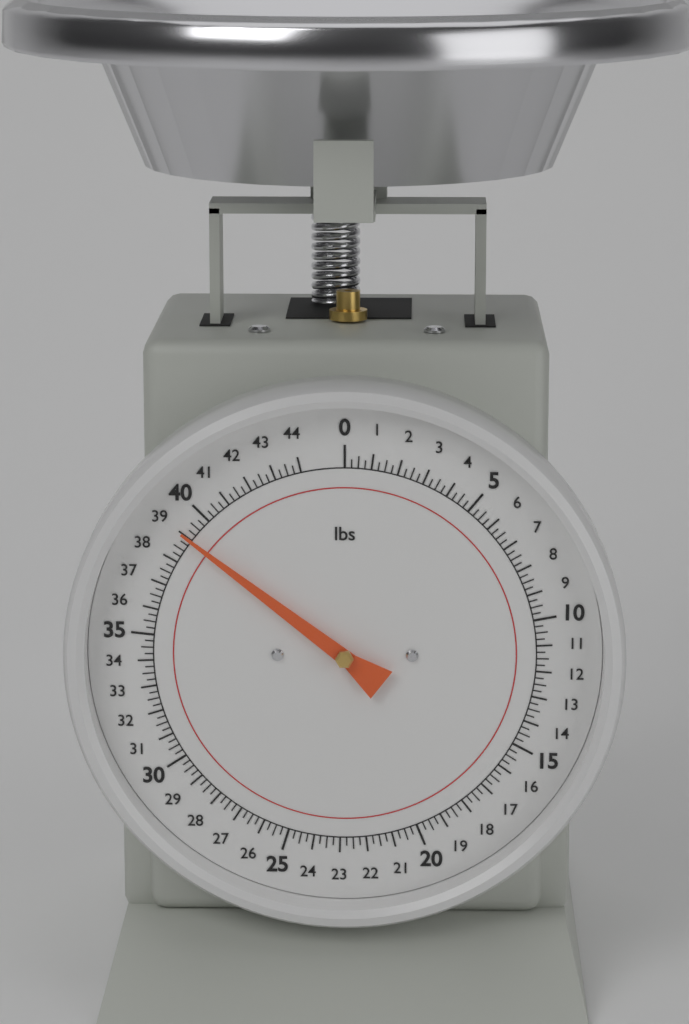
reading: 39.00 lbs
